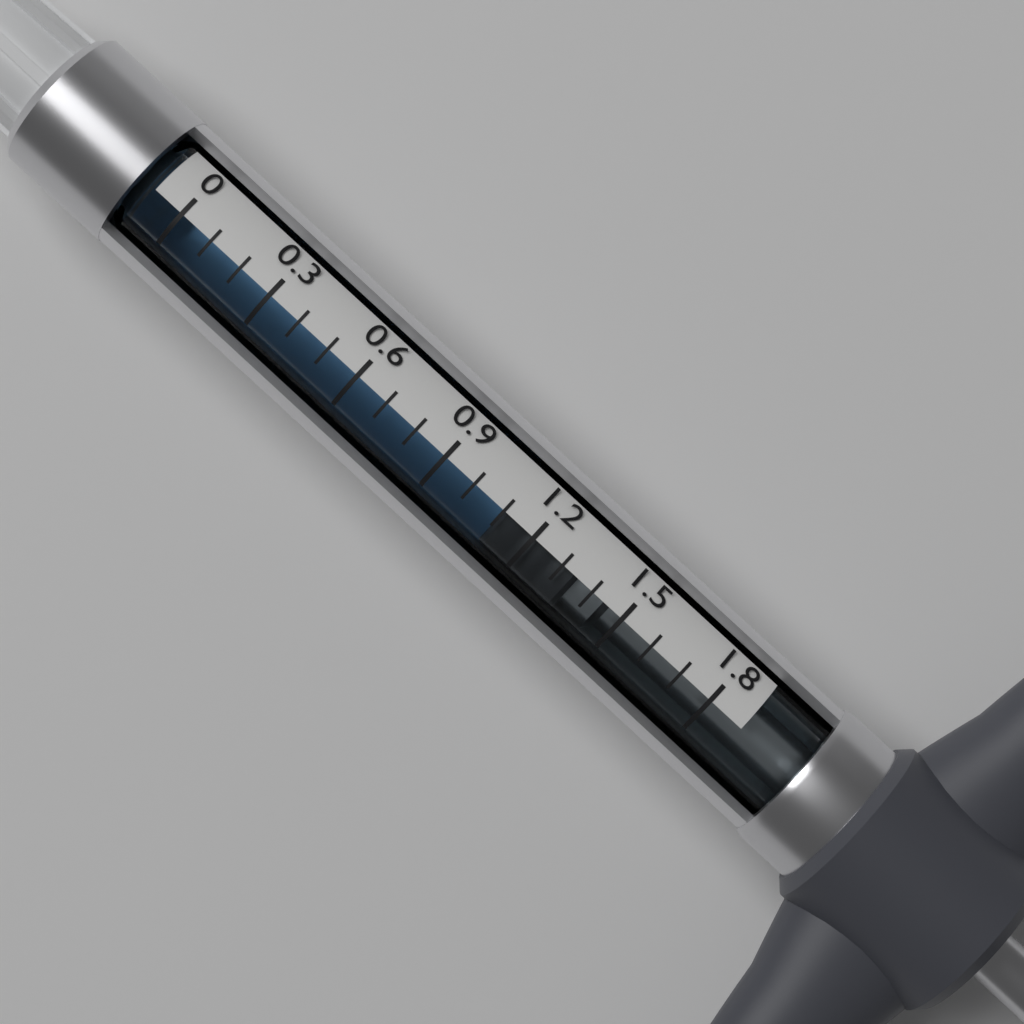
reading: 1.1 (no unit)
